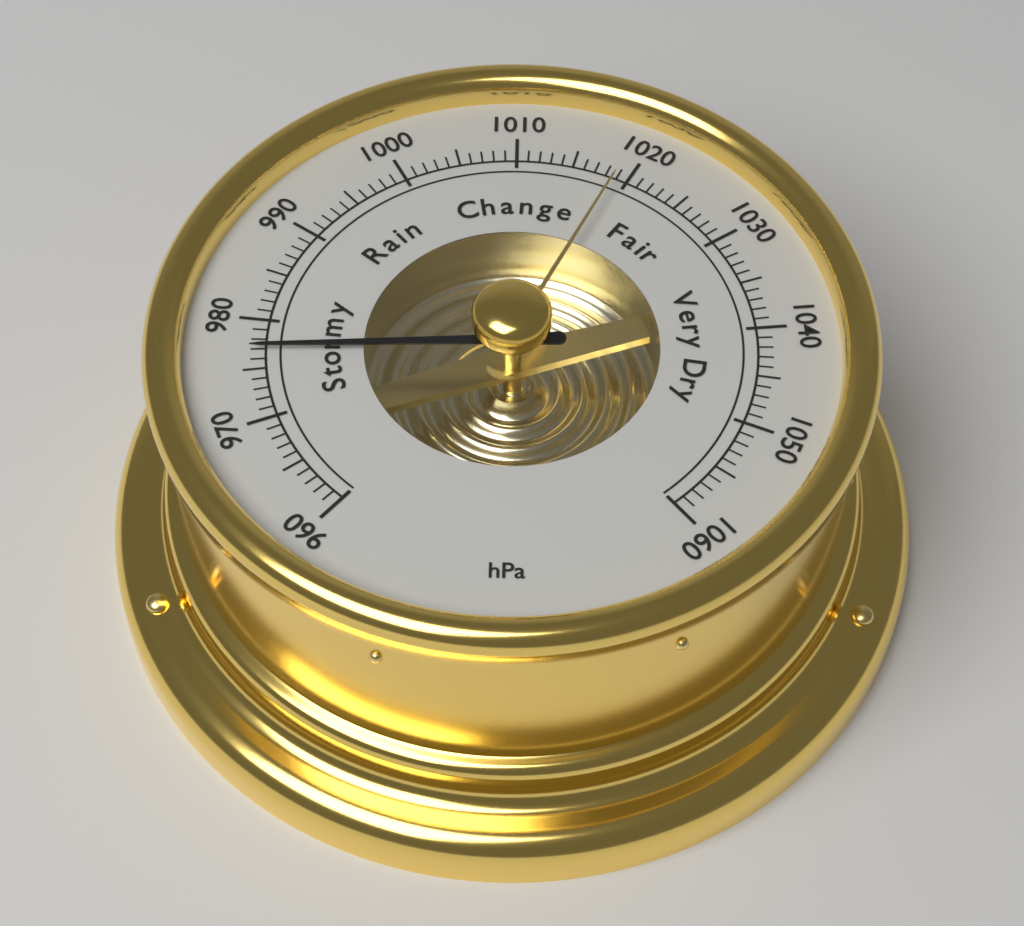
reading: 977 hPa
